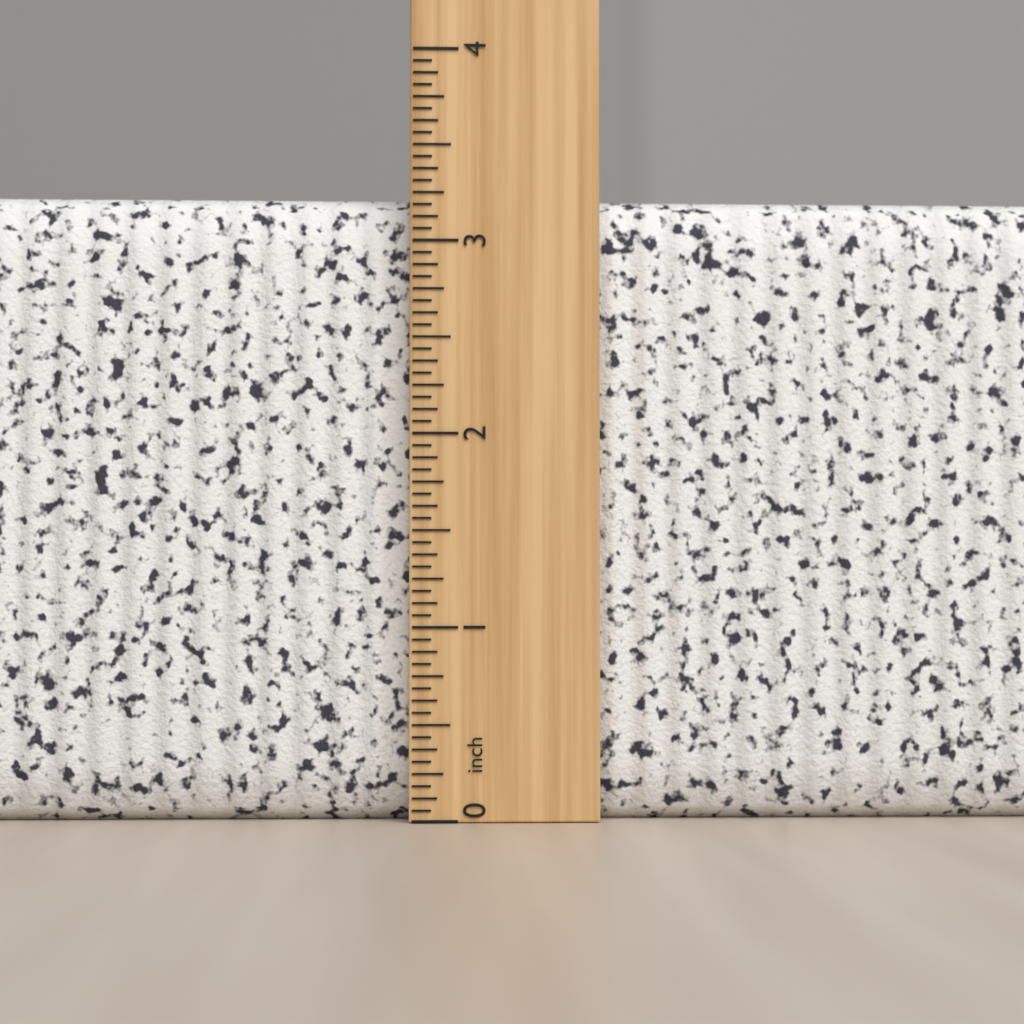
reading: 3.2500 inch
